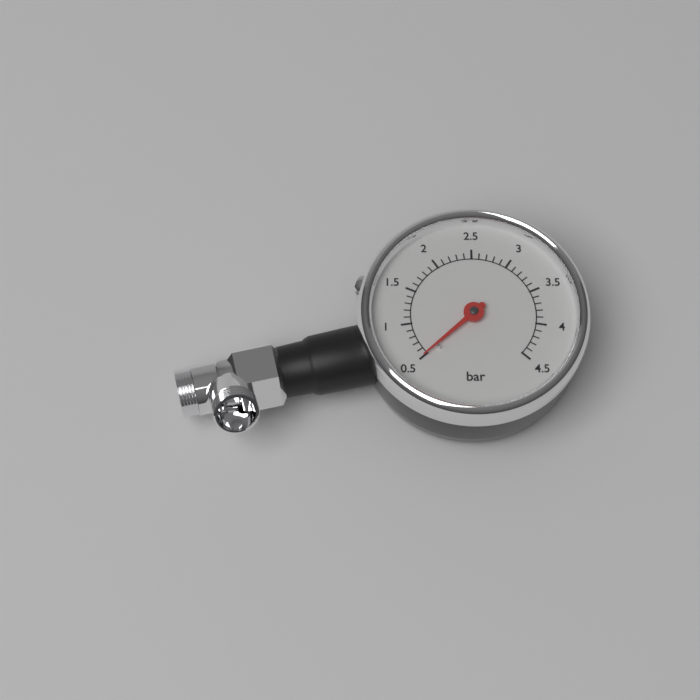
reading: 0.5 bar
